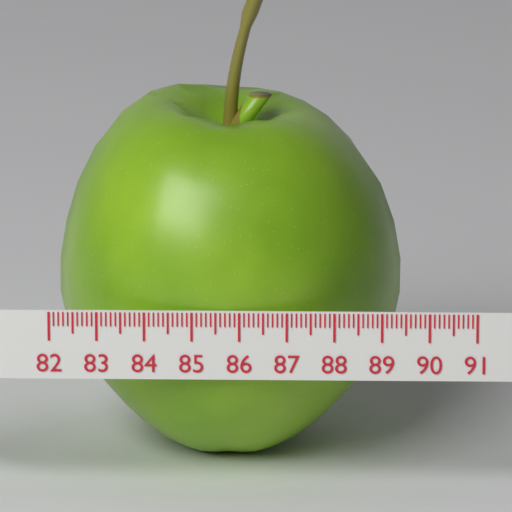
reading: 89.4 (no unit)
